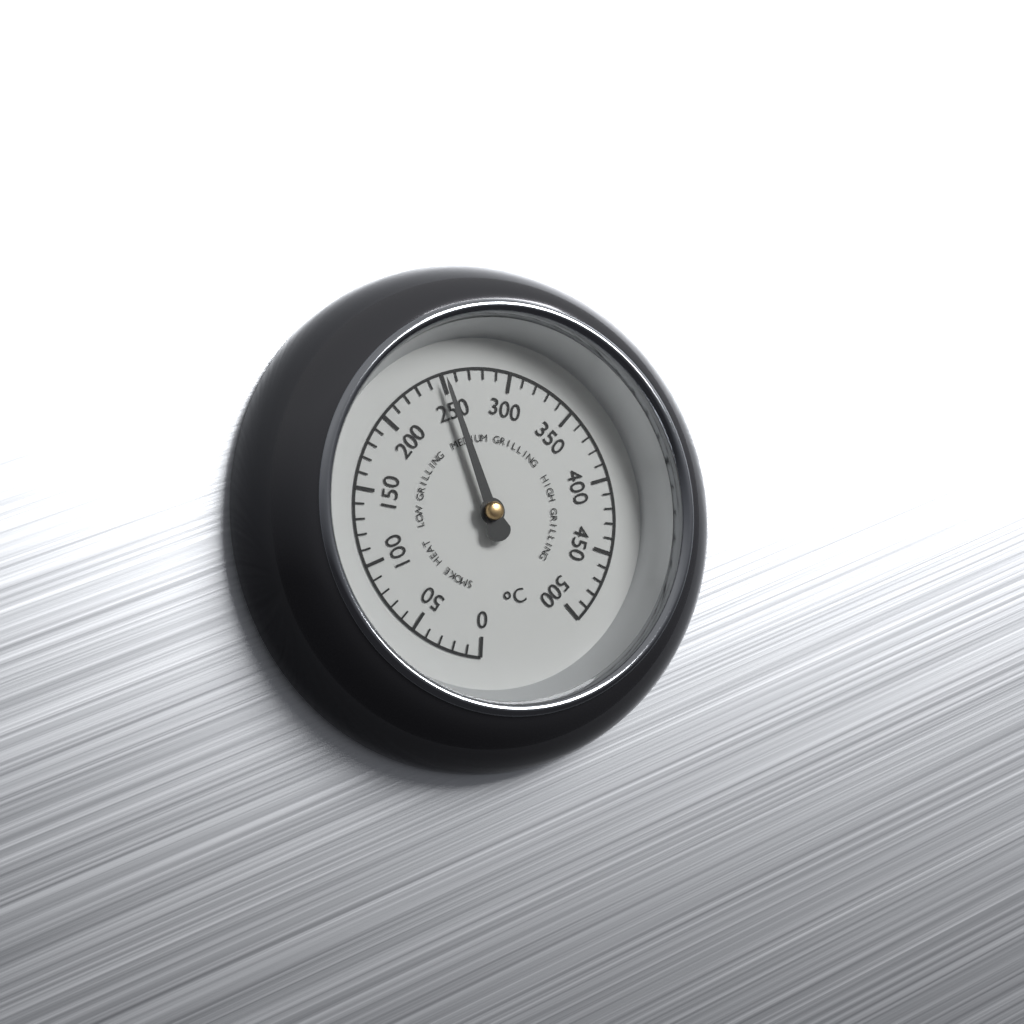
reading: 250 °C
